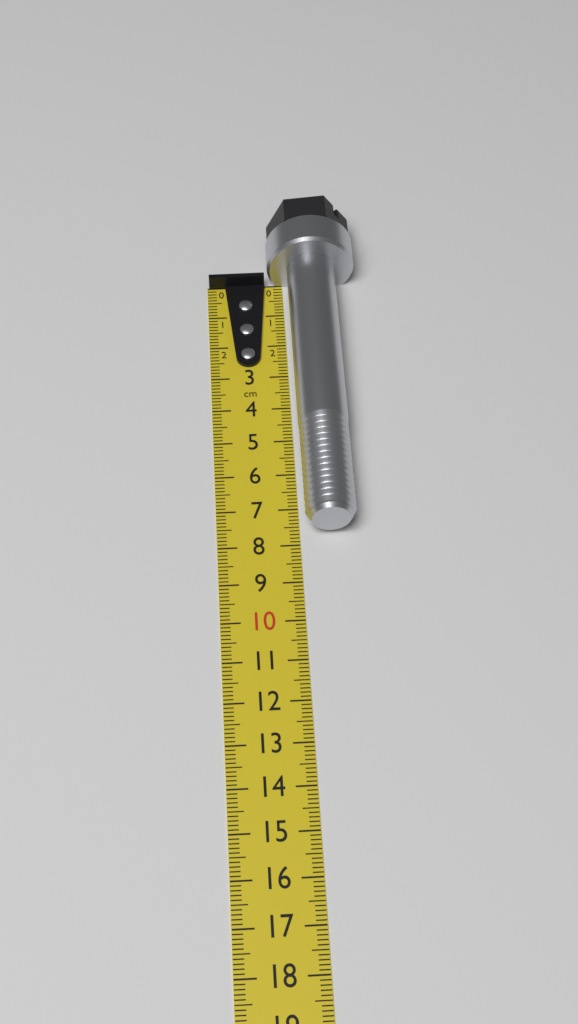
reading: 7.7 cm
